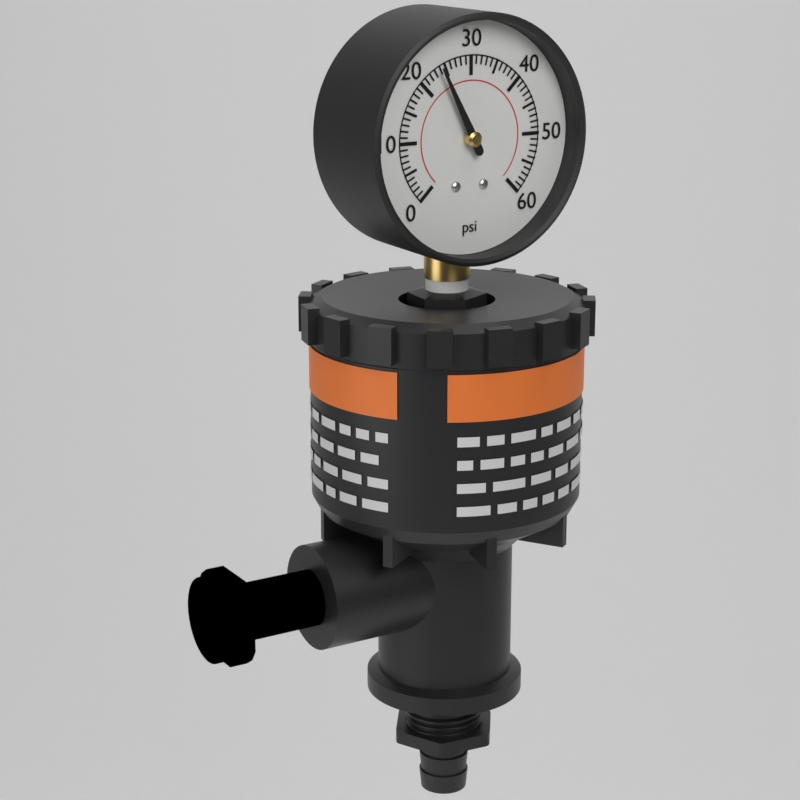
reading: 24 psi
